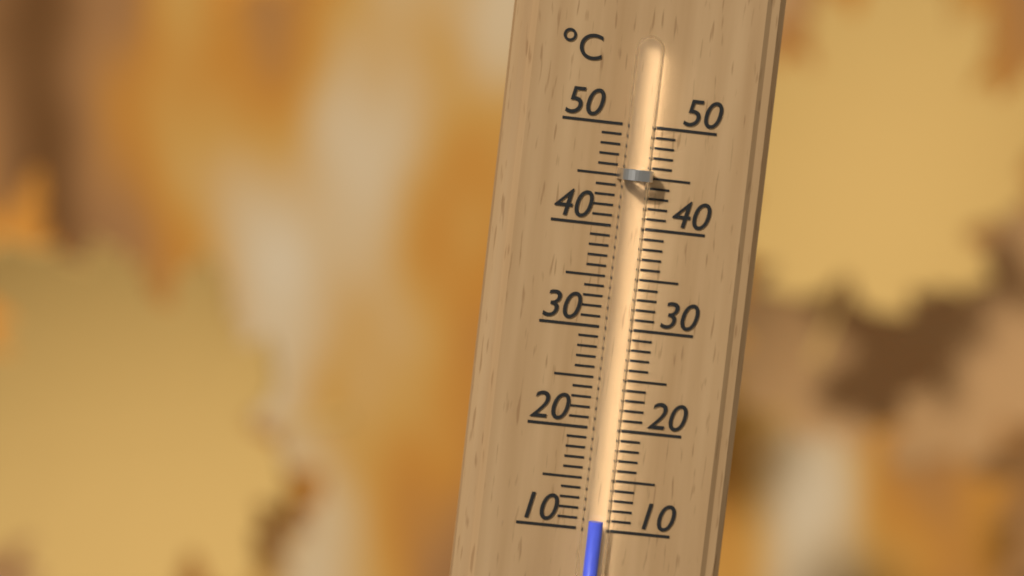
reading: 11 °C
